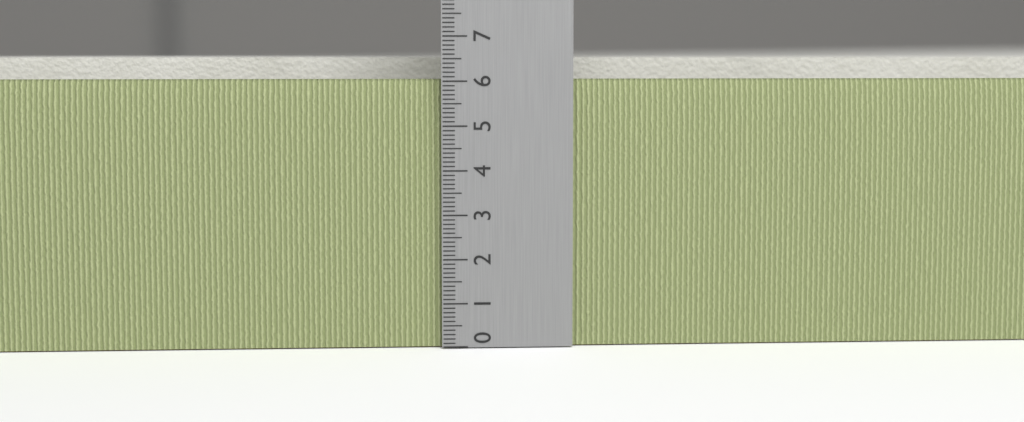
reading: 6.5 (no unit)
